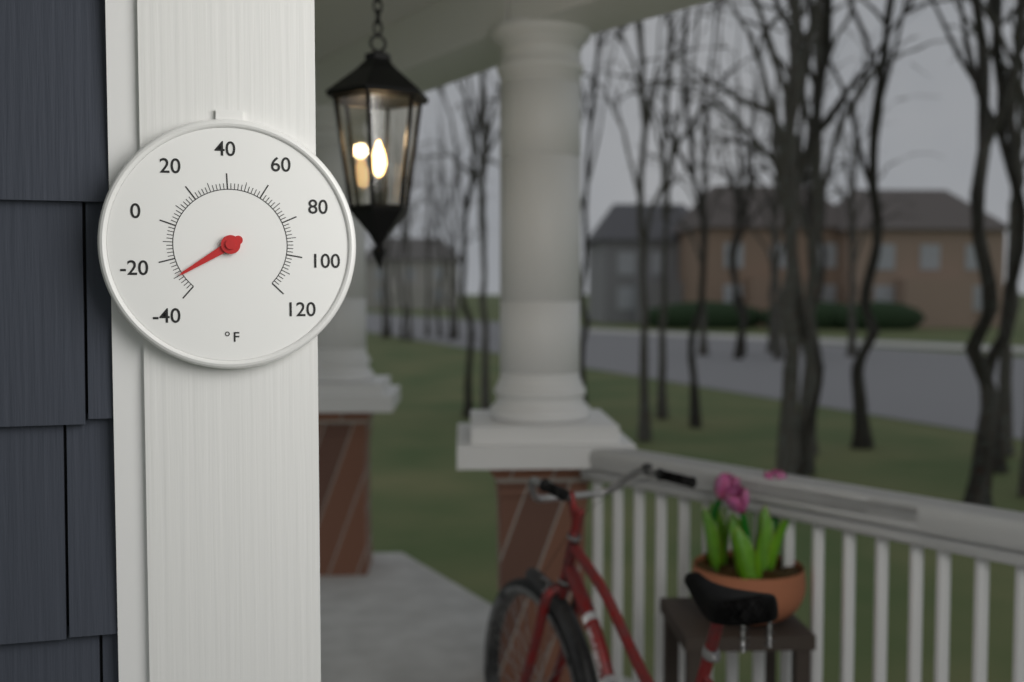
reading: -30 °F
